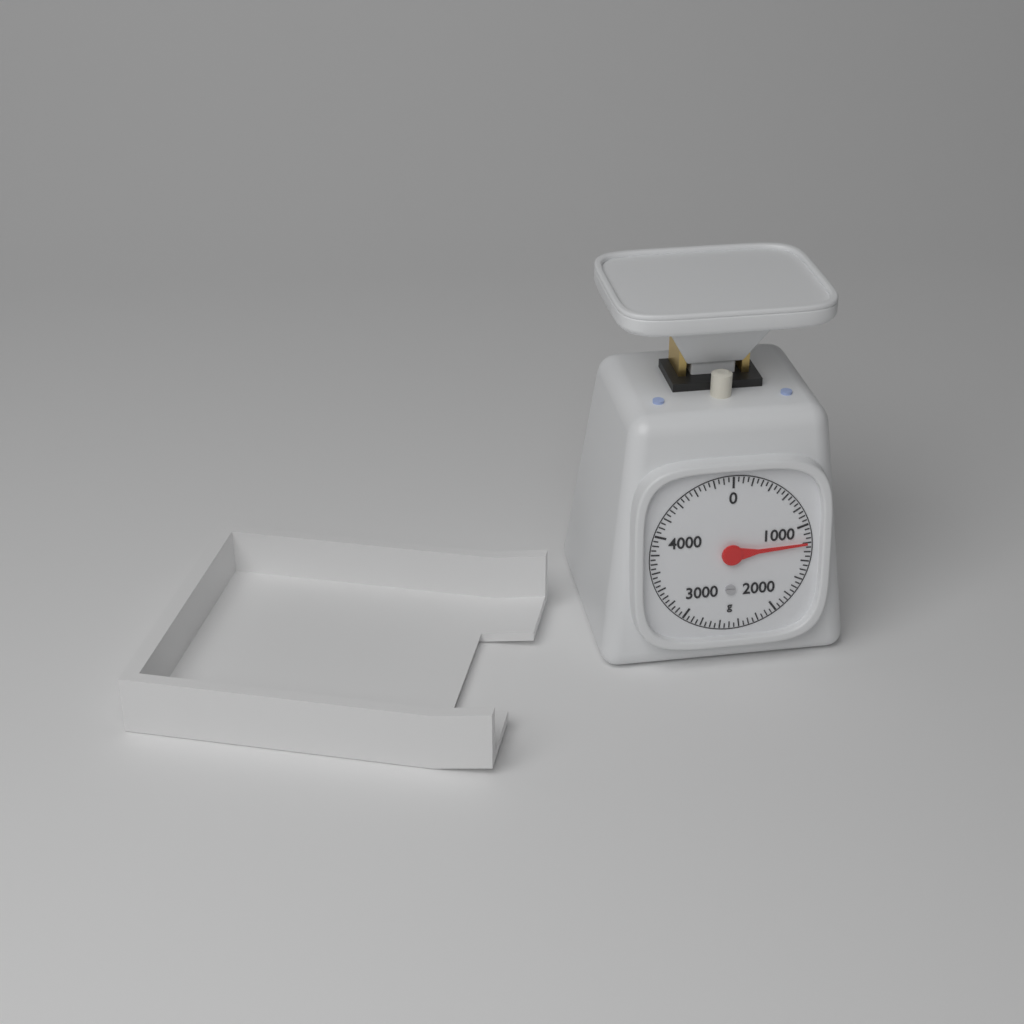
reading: 1200 g
